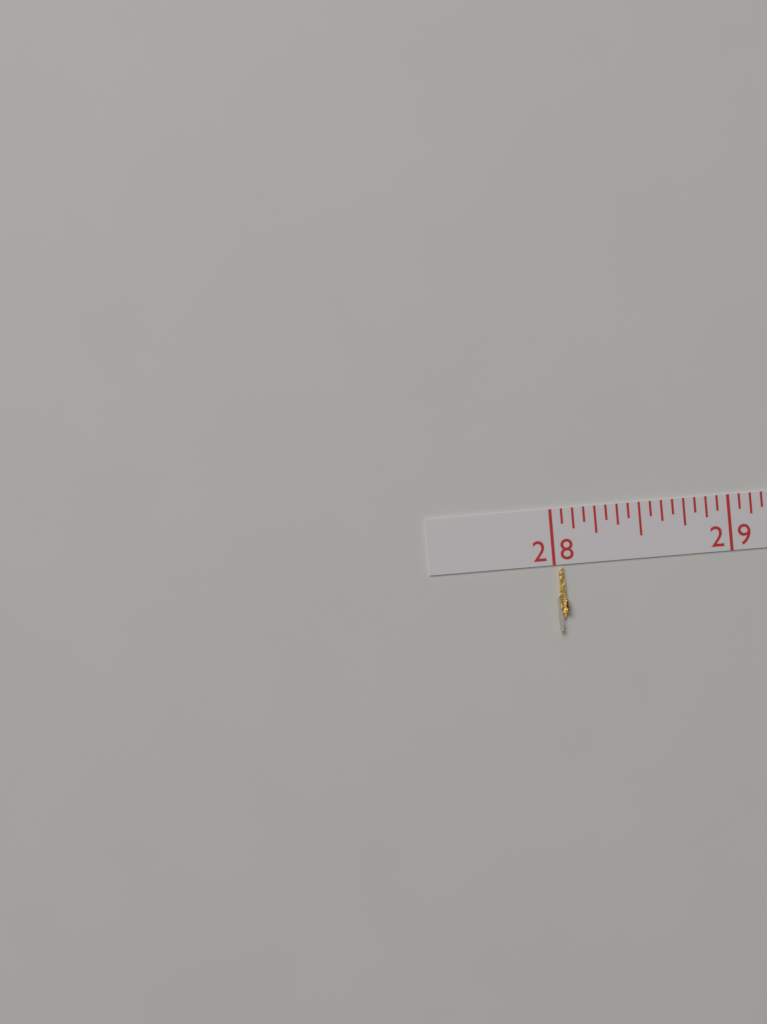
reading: 28.0625 (no unit)
